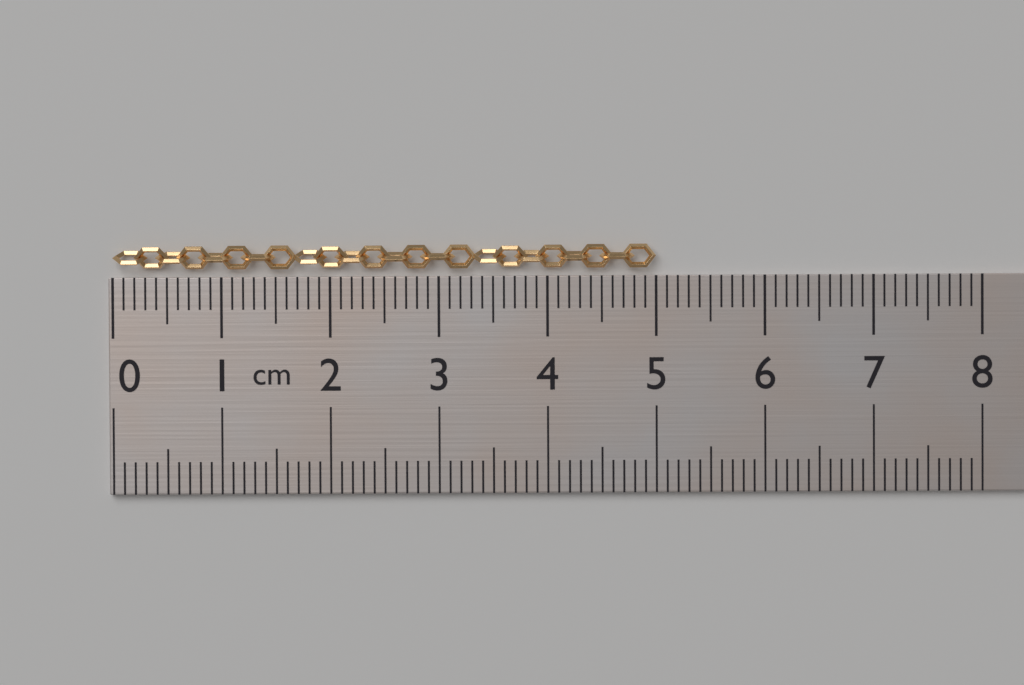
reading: 5.0 cm
